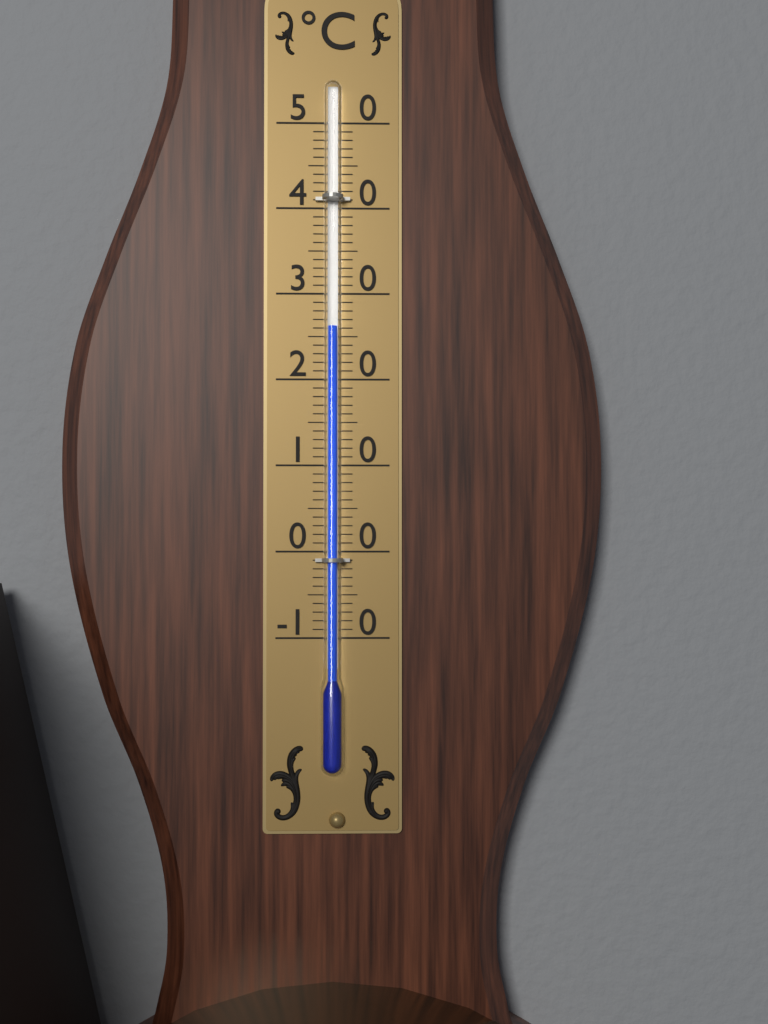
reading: 26 °C
